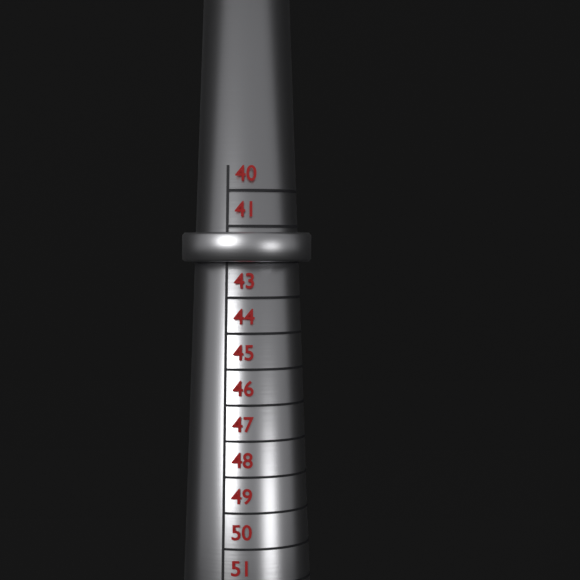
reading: 42 (no unit)
